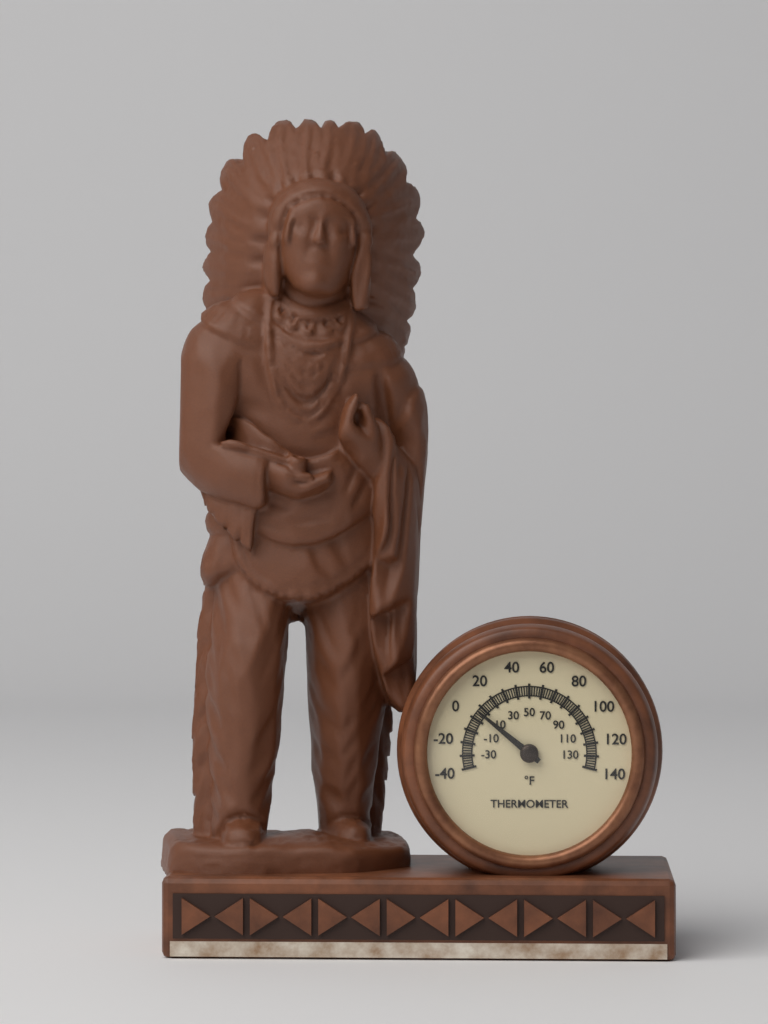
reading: 6 °F
